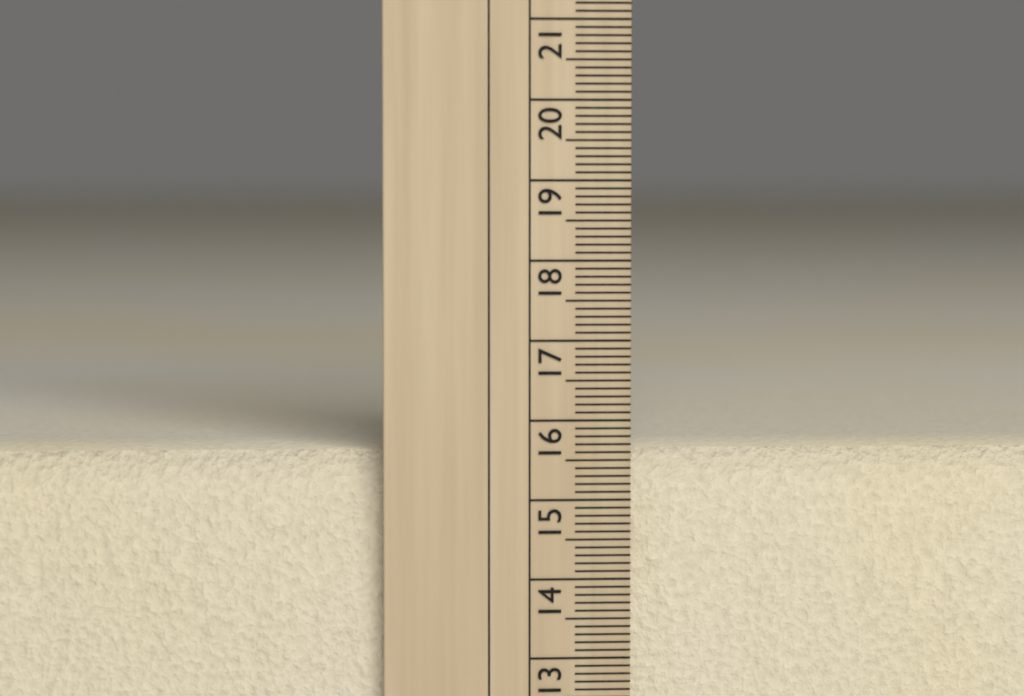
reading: 15.6 cm
